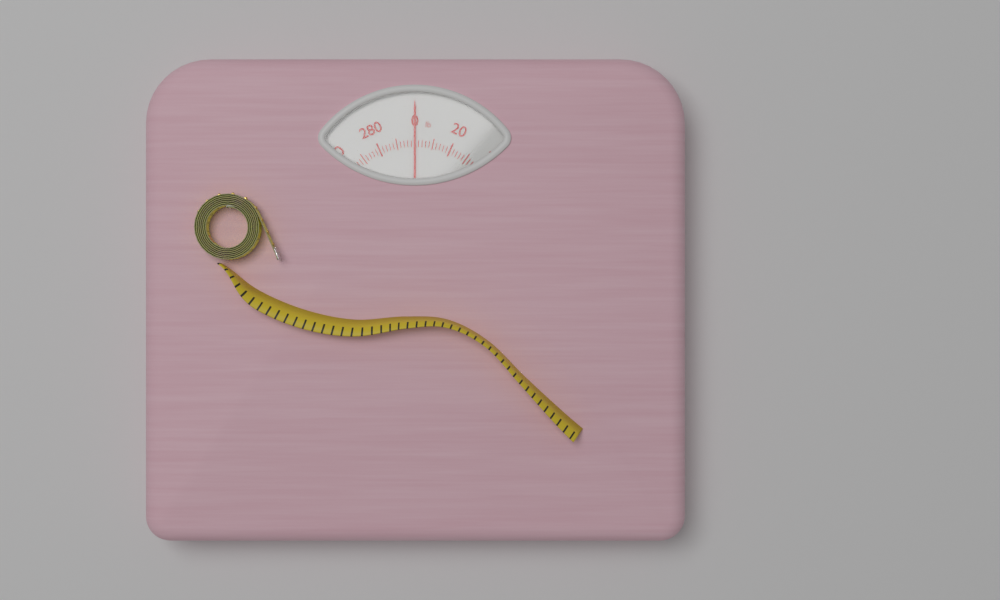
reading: 0 lb
